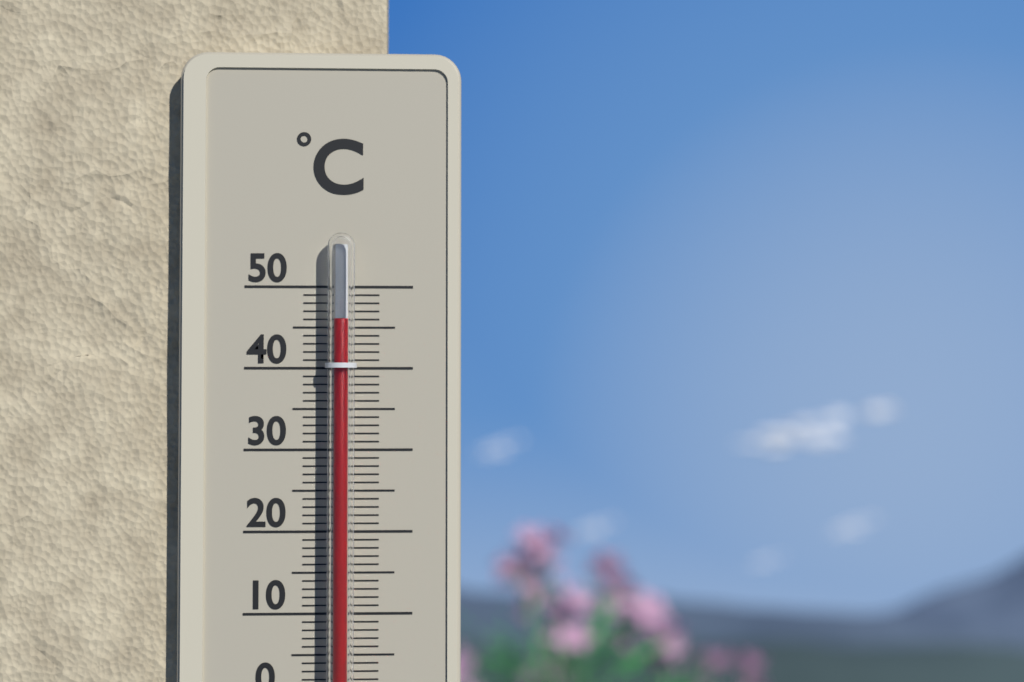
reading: 46 °C
